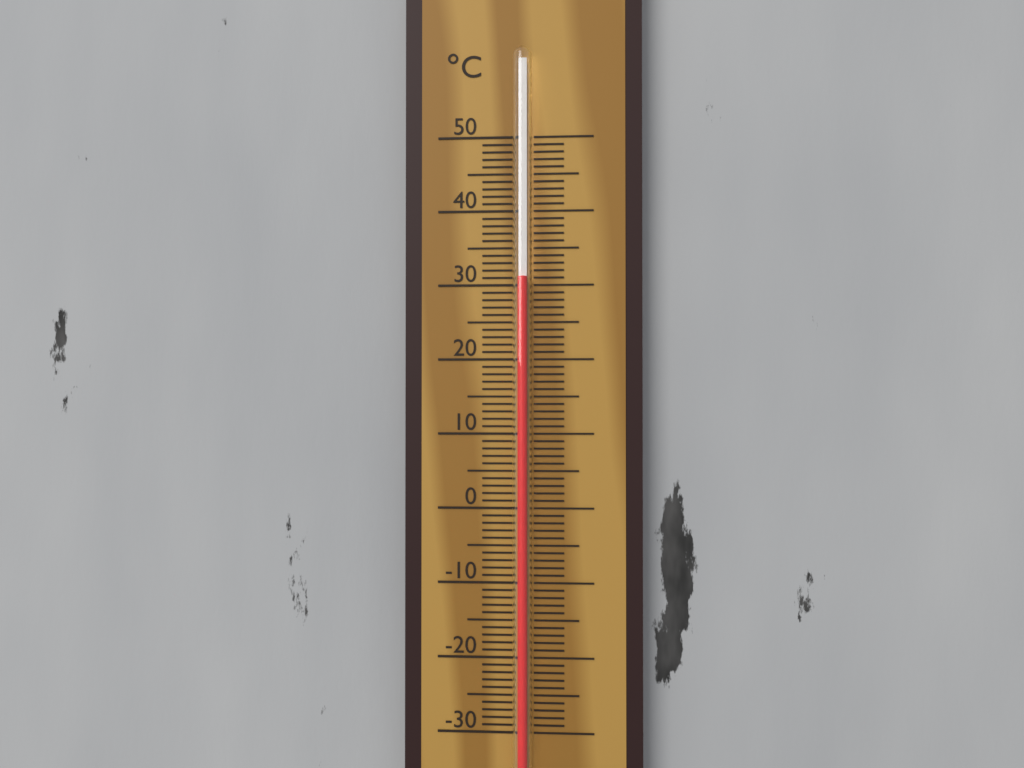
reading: 31 °C
